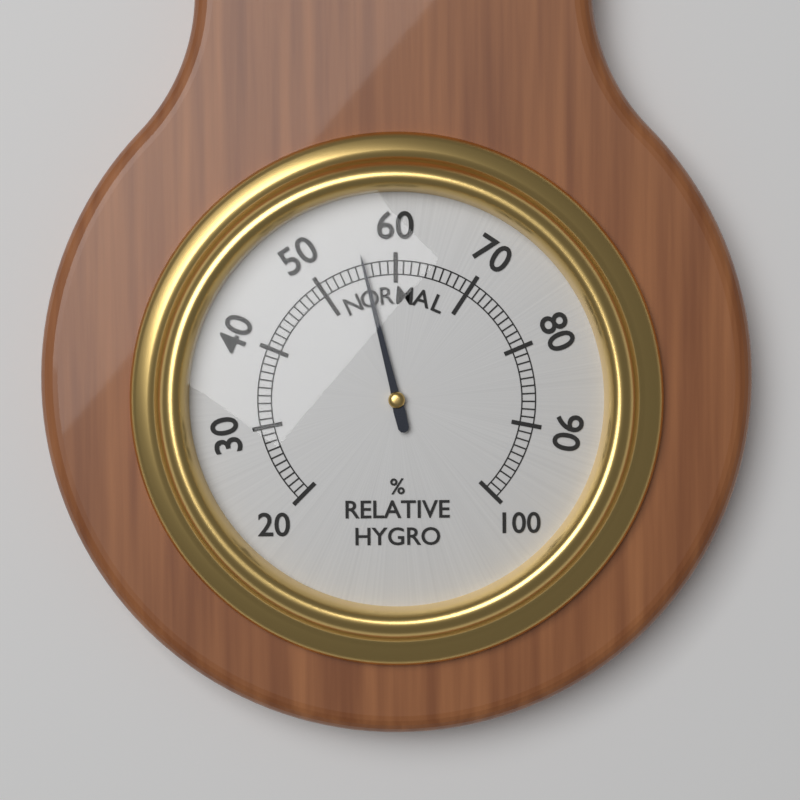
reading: 56 %
